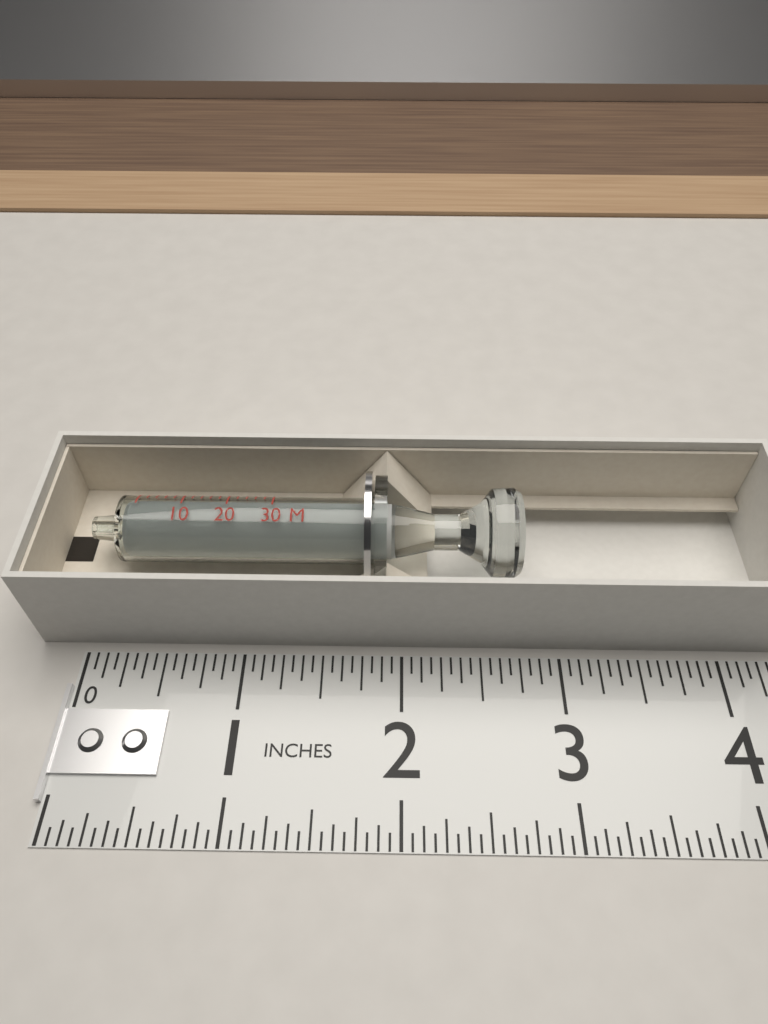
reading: 2.7500 in
